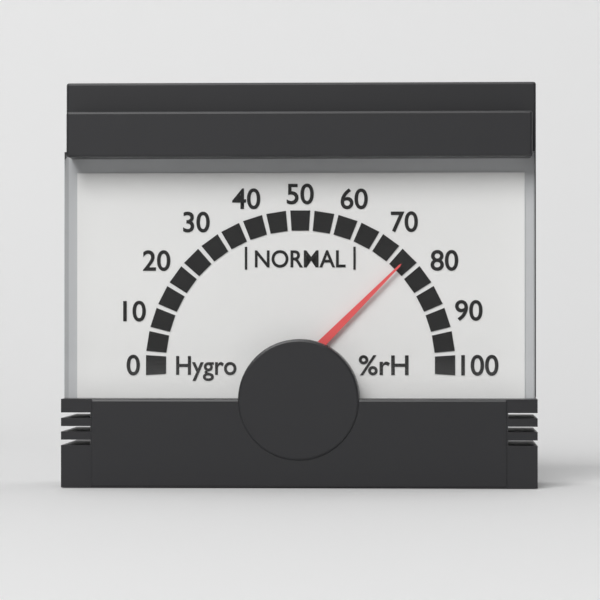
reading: 75 %rH
